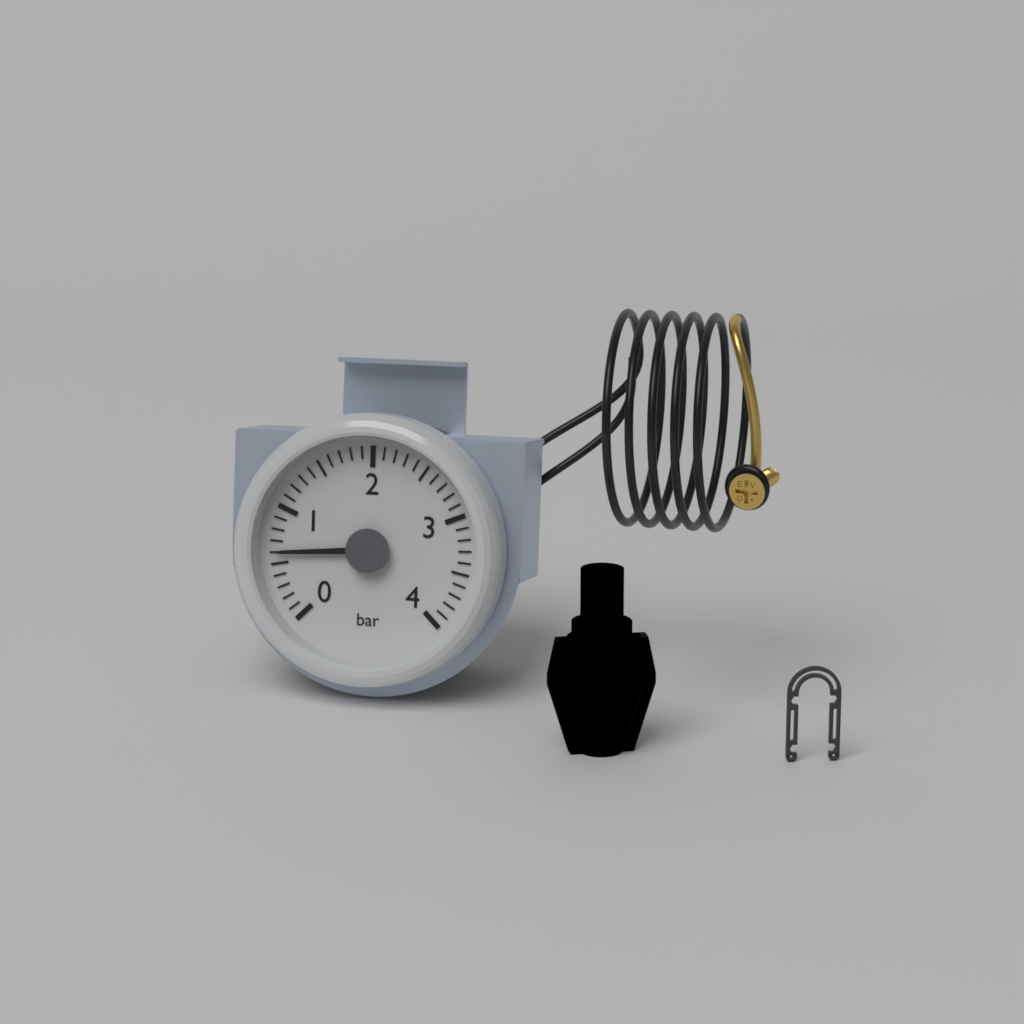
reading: 0.6 bar
